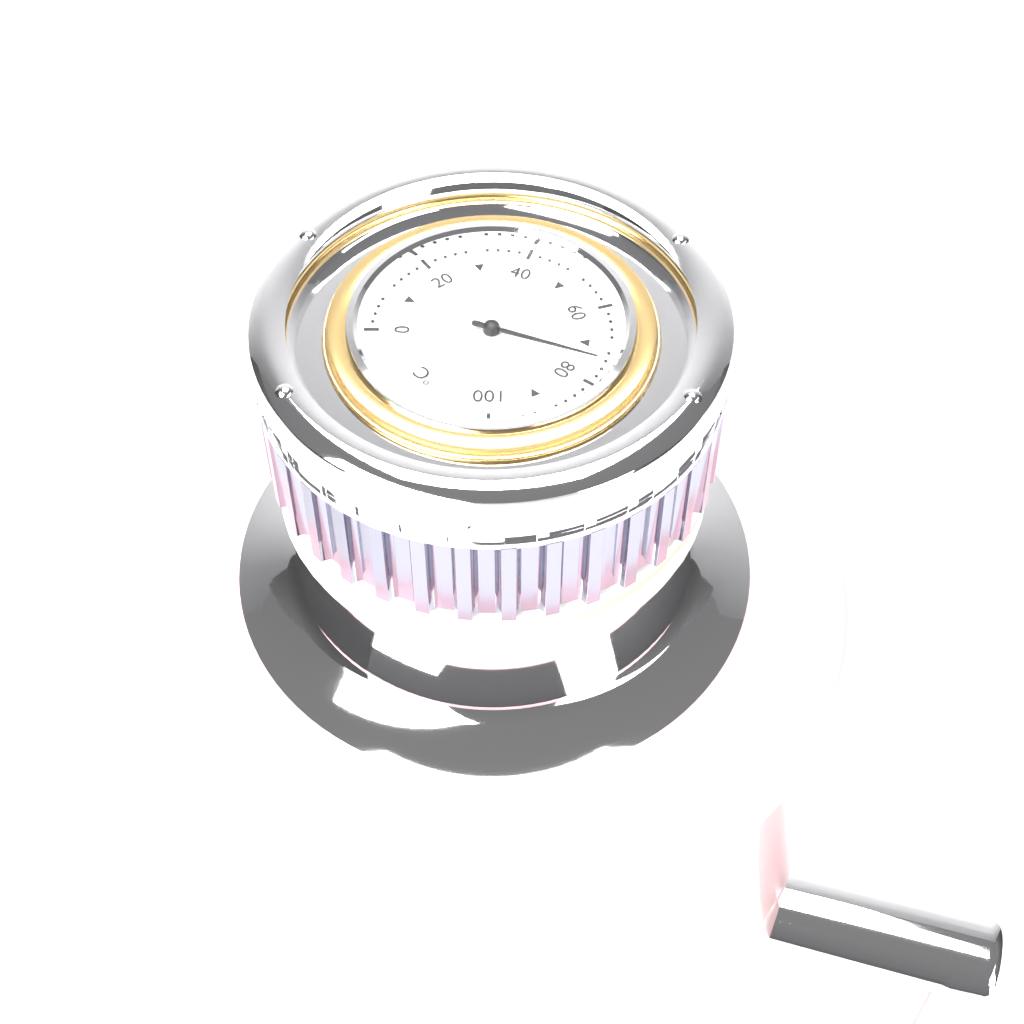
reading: 74 °C
